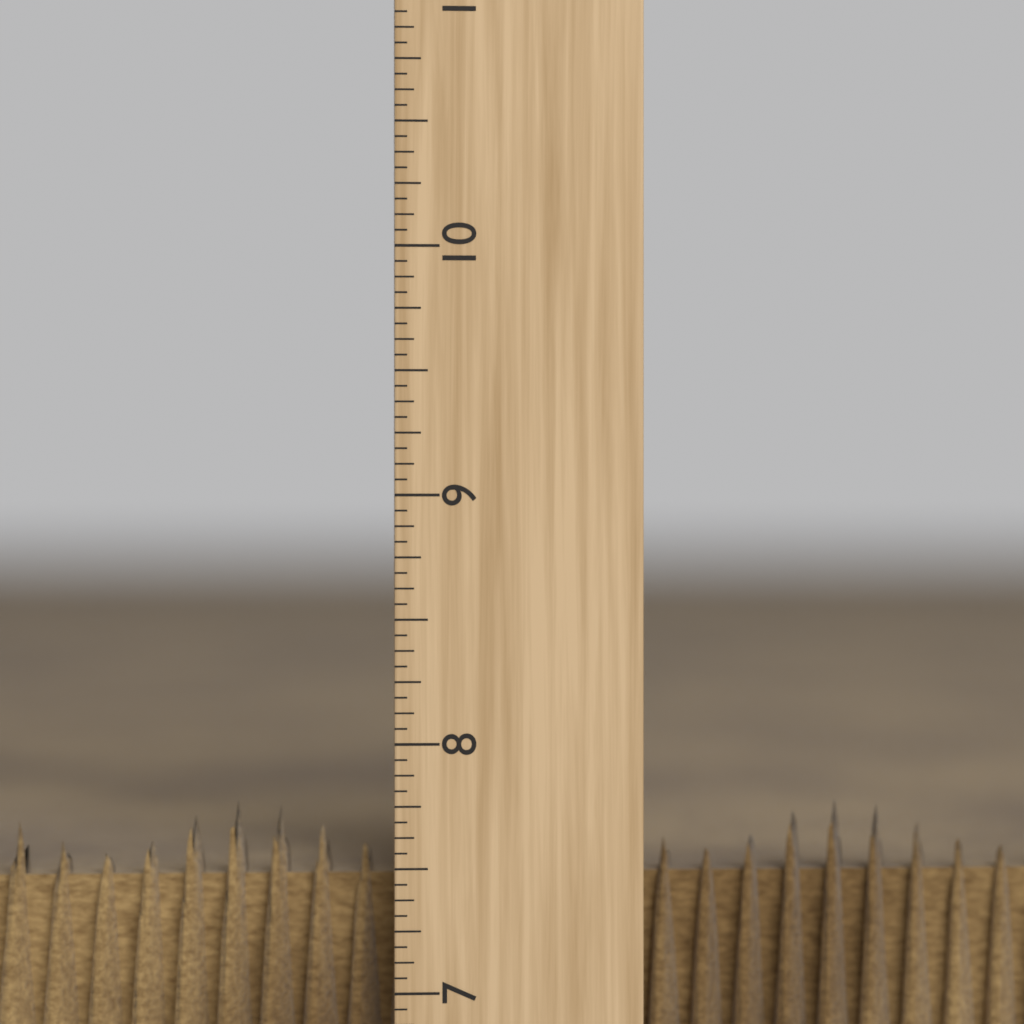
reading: 7.7500 inch
